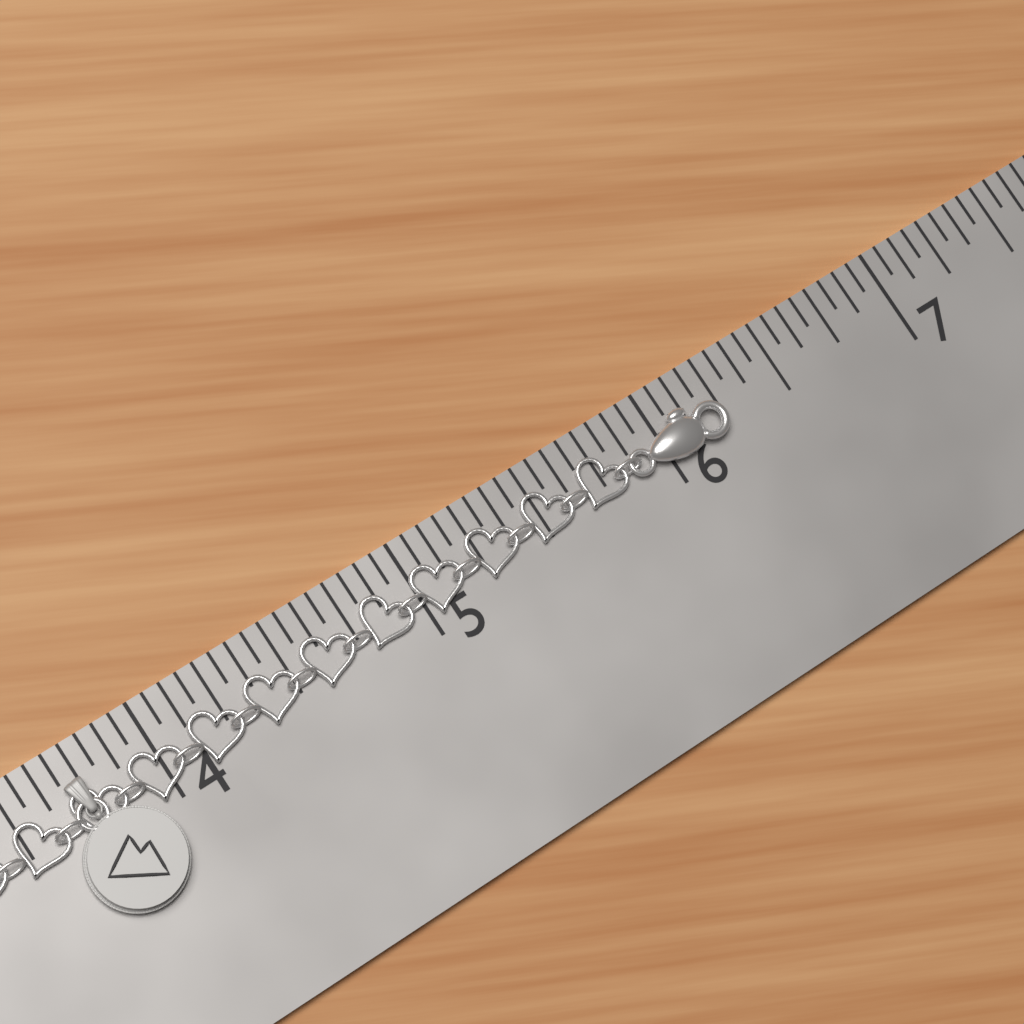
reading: 6.2500 in
